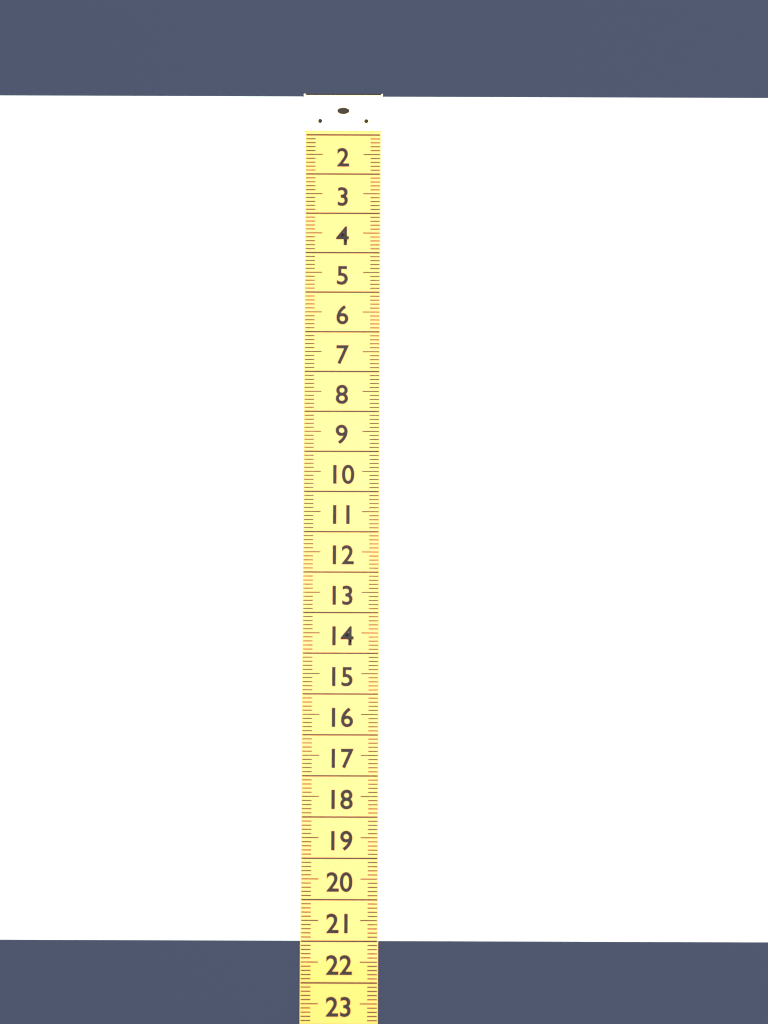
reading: 21.0 (no unit)
